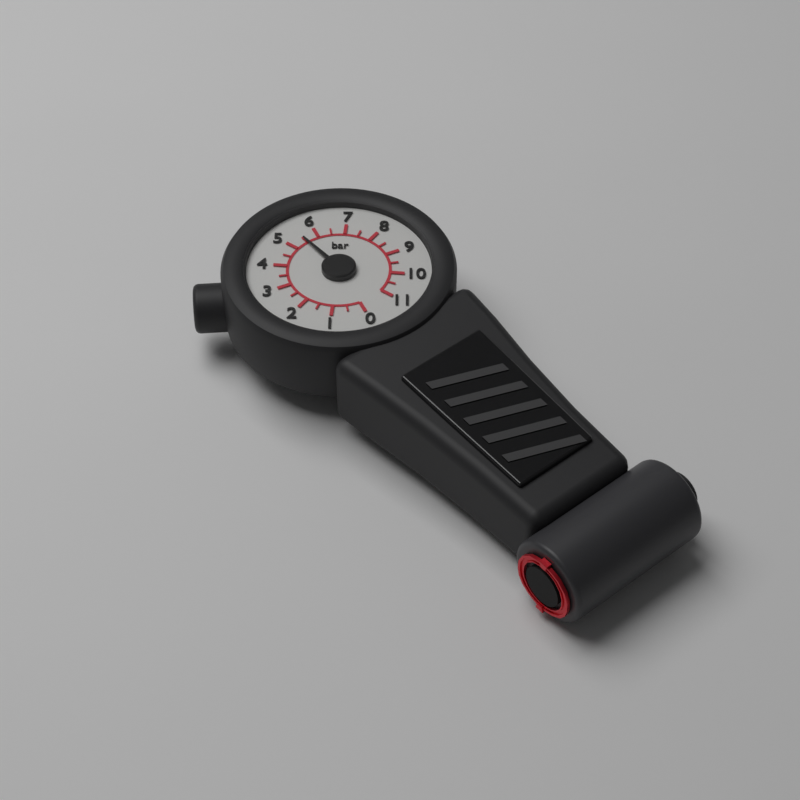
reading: 5.5 bar
